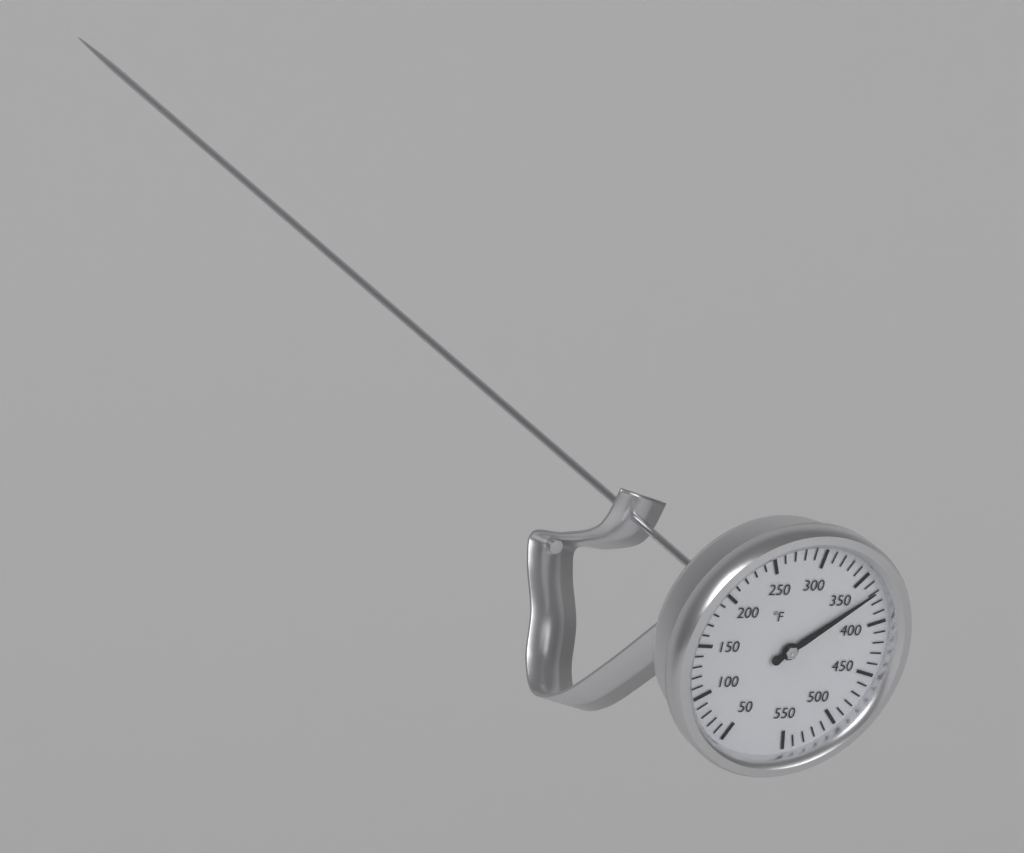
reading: 370 °F
